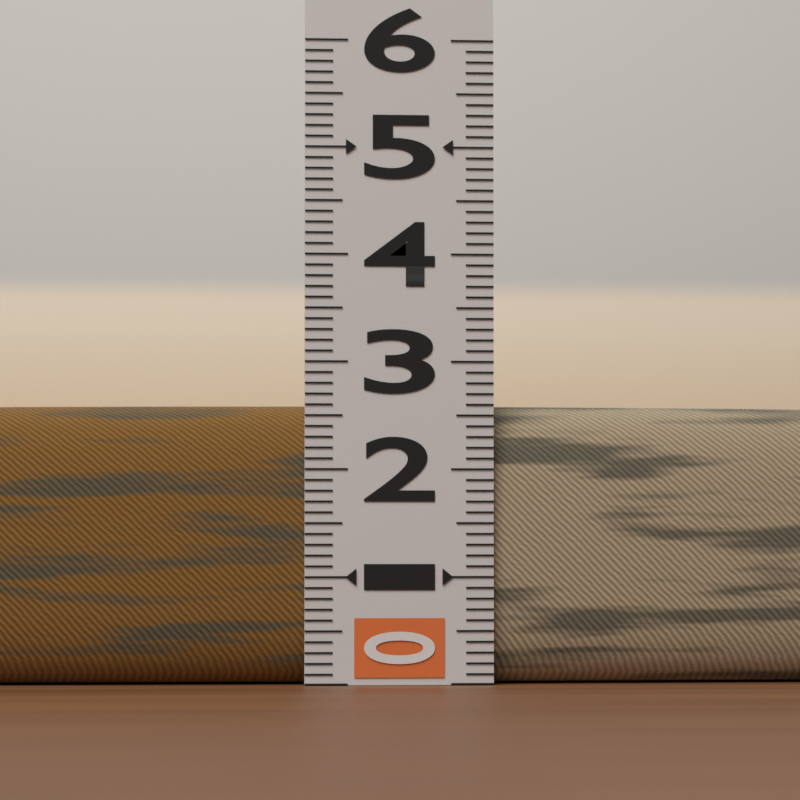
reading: 2.6 (no unit)
